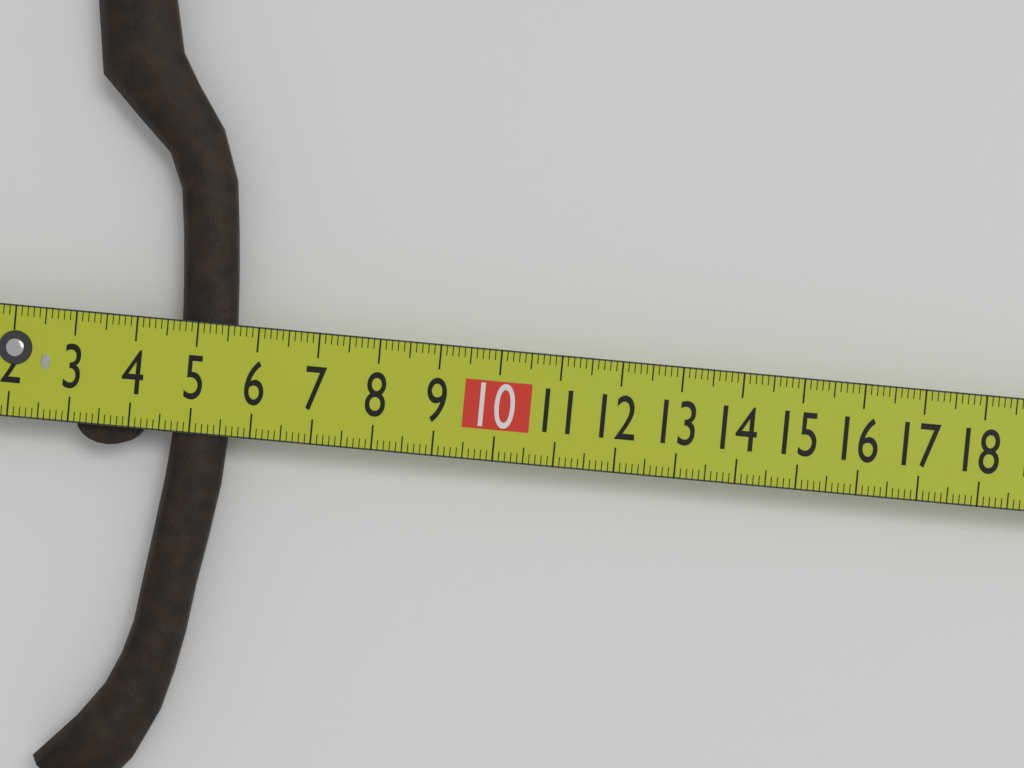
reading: 5.6 cm
